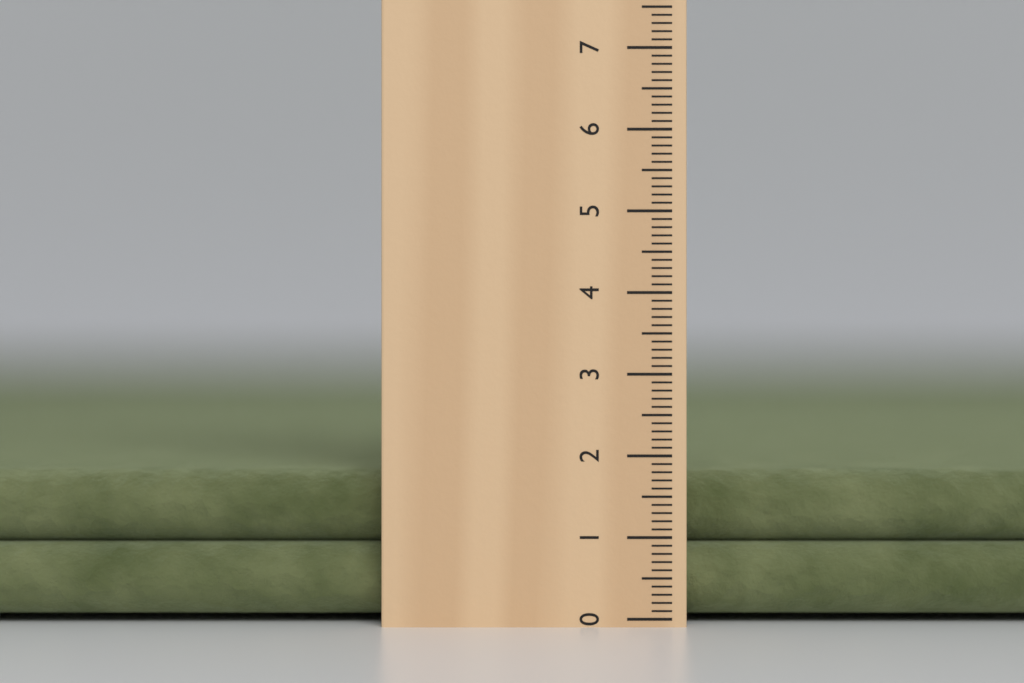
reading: 1.8 cm
